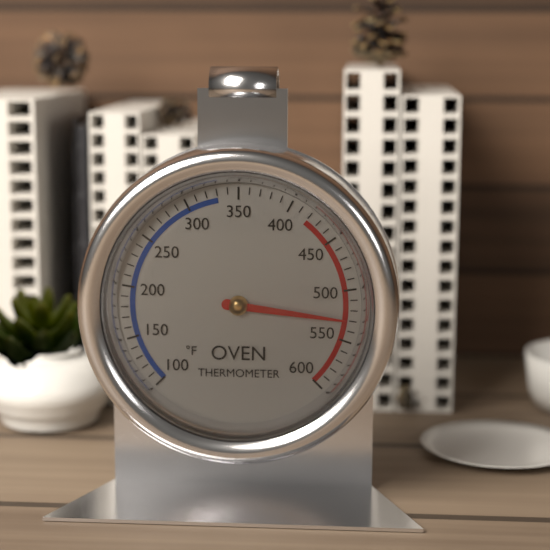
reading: 530 °F
